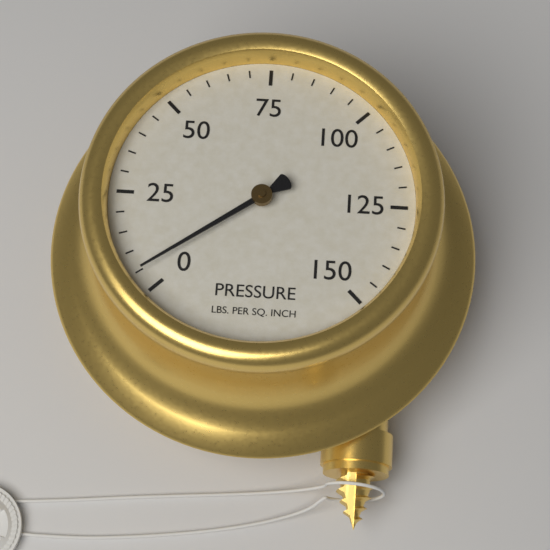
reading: 5 psi
